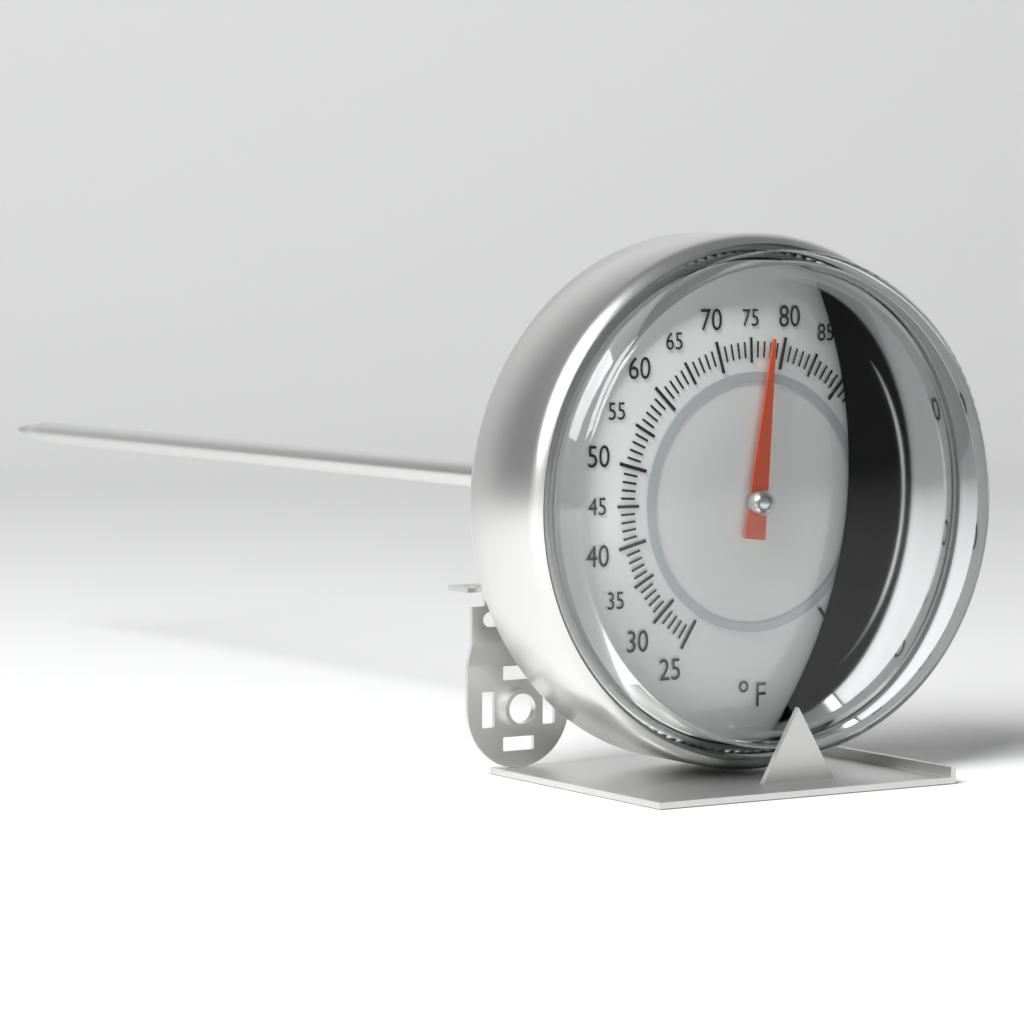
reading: 78 °F
